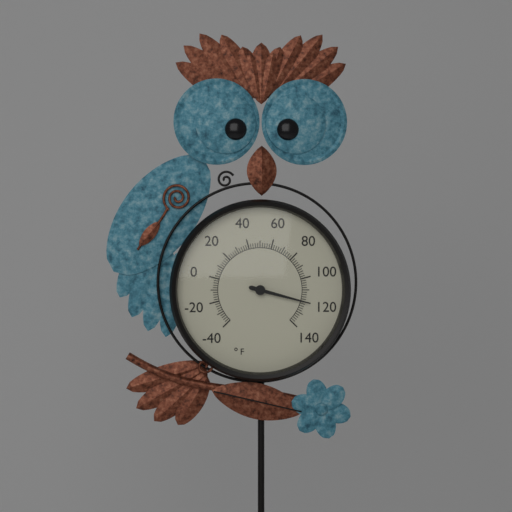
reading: 120 °F
